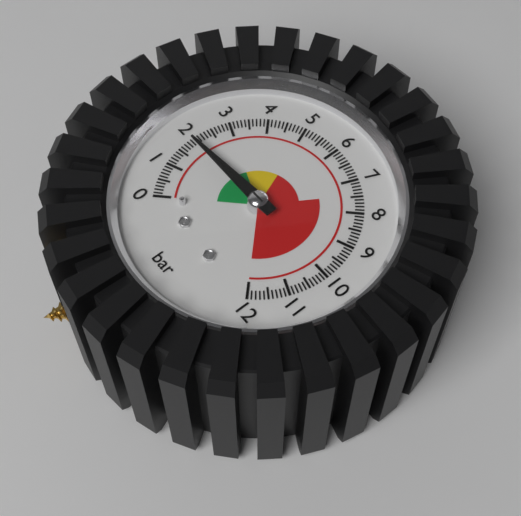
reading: 1.9 bar
